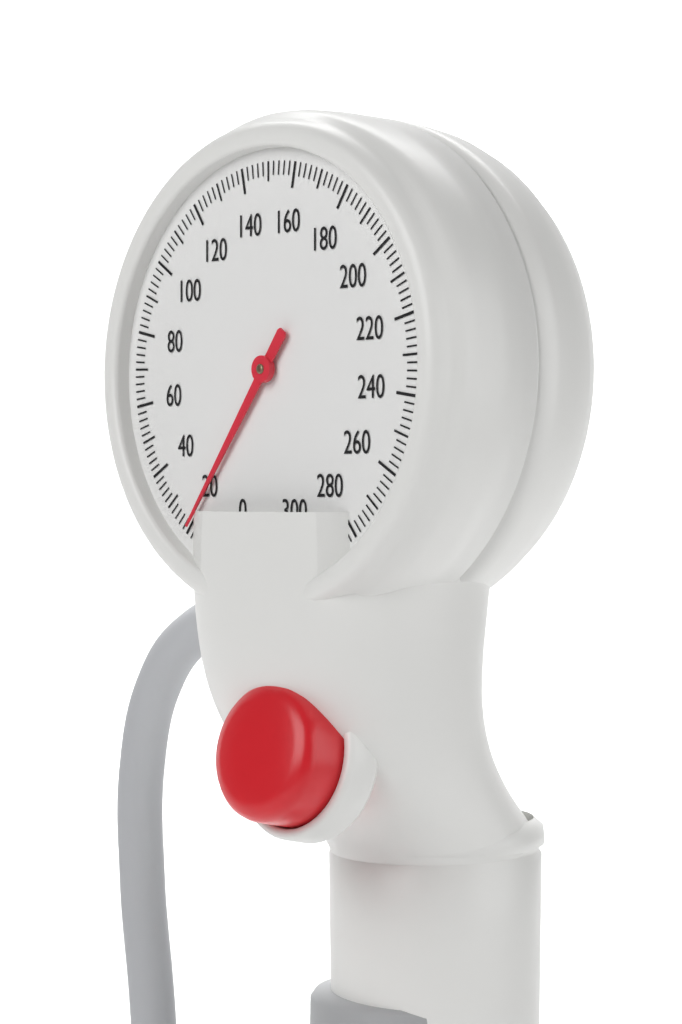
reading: 20 mmHg
